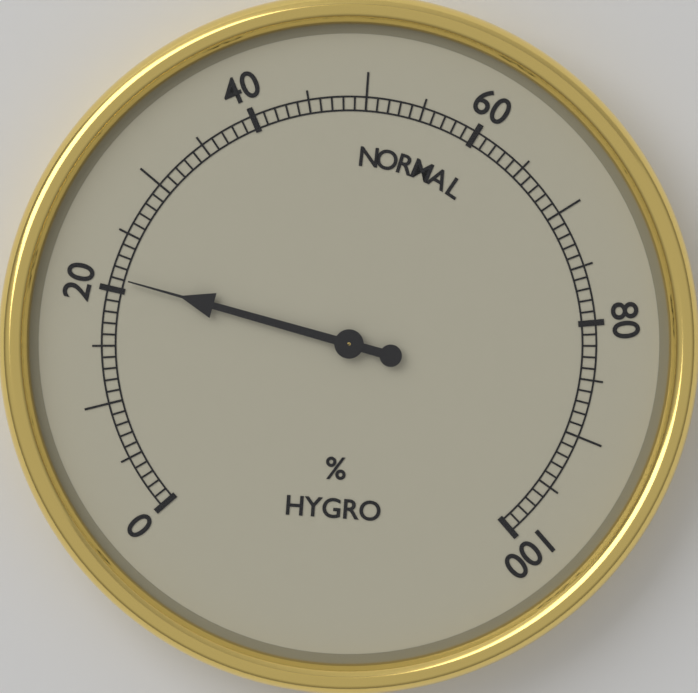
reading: 21 %
